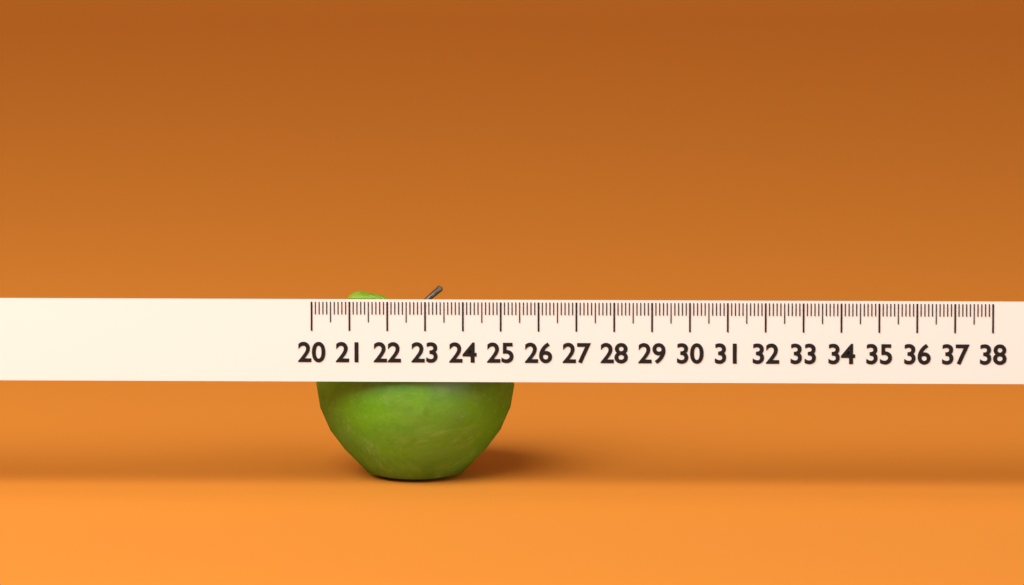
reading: 25.3 (no unit)
